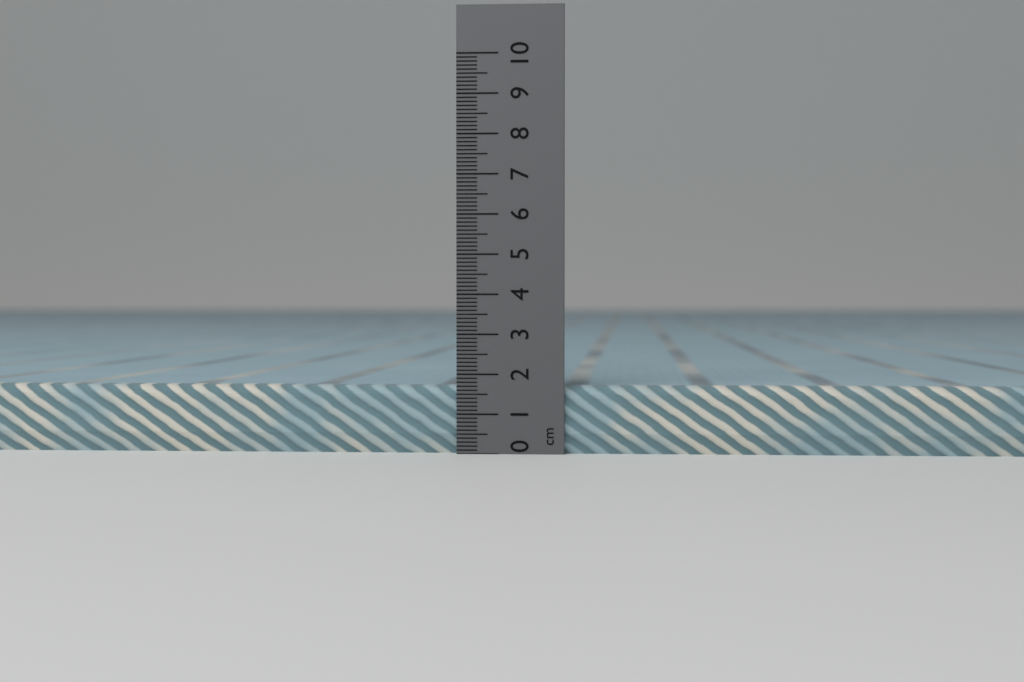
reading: 1.7 cm
